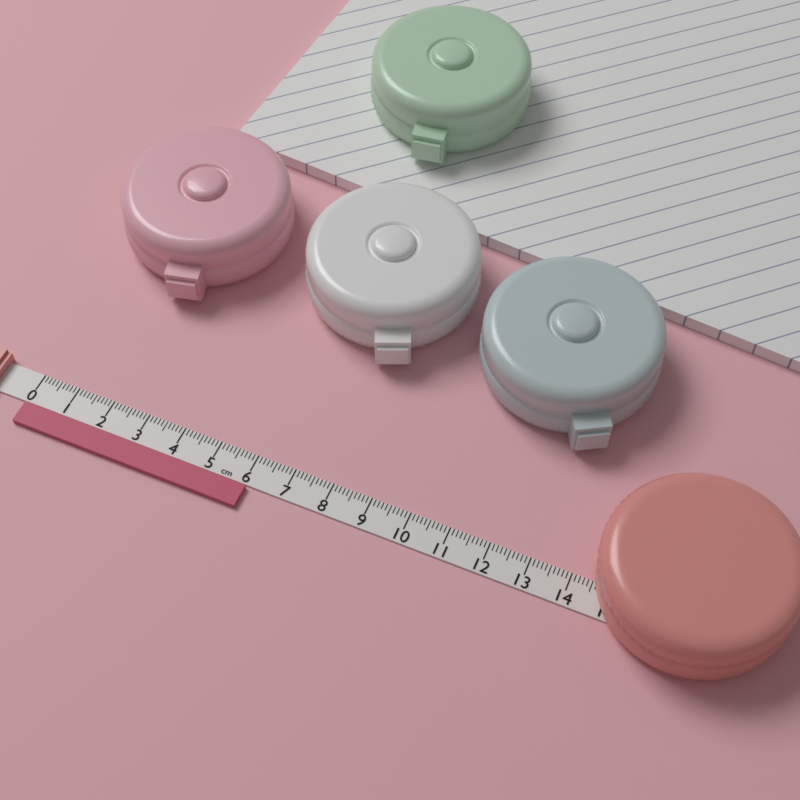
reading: 6.1 cm
